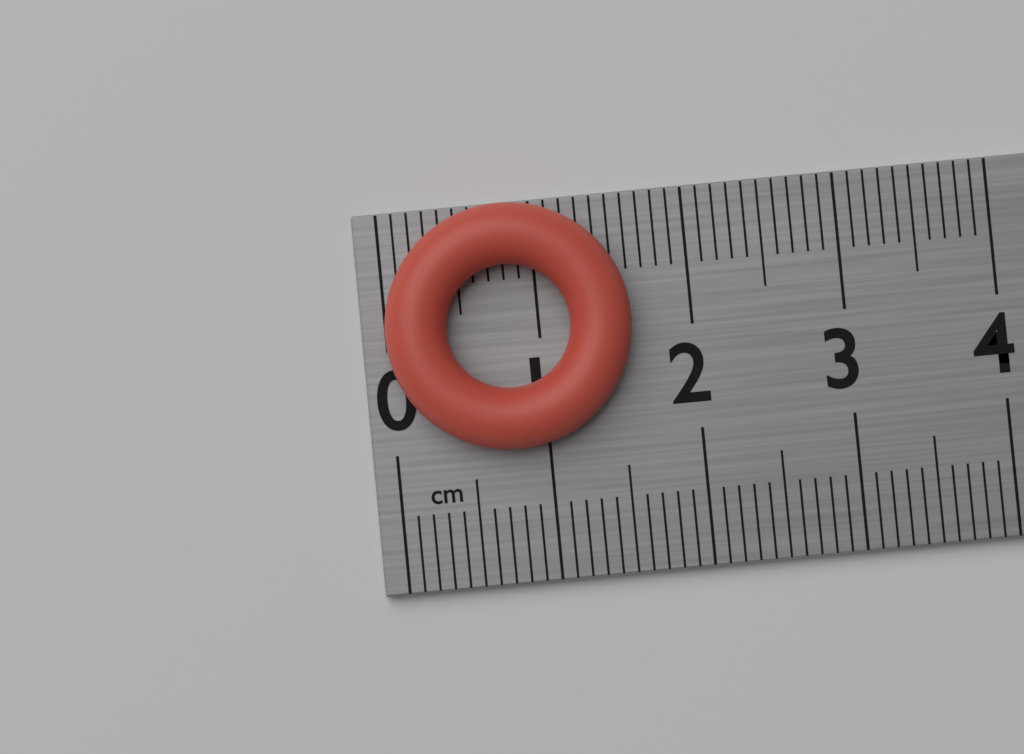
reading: 1.6 cm
